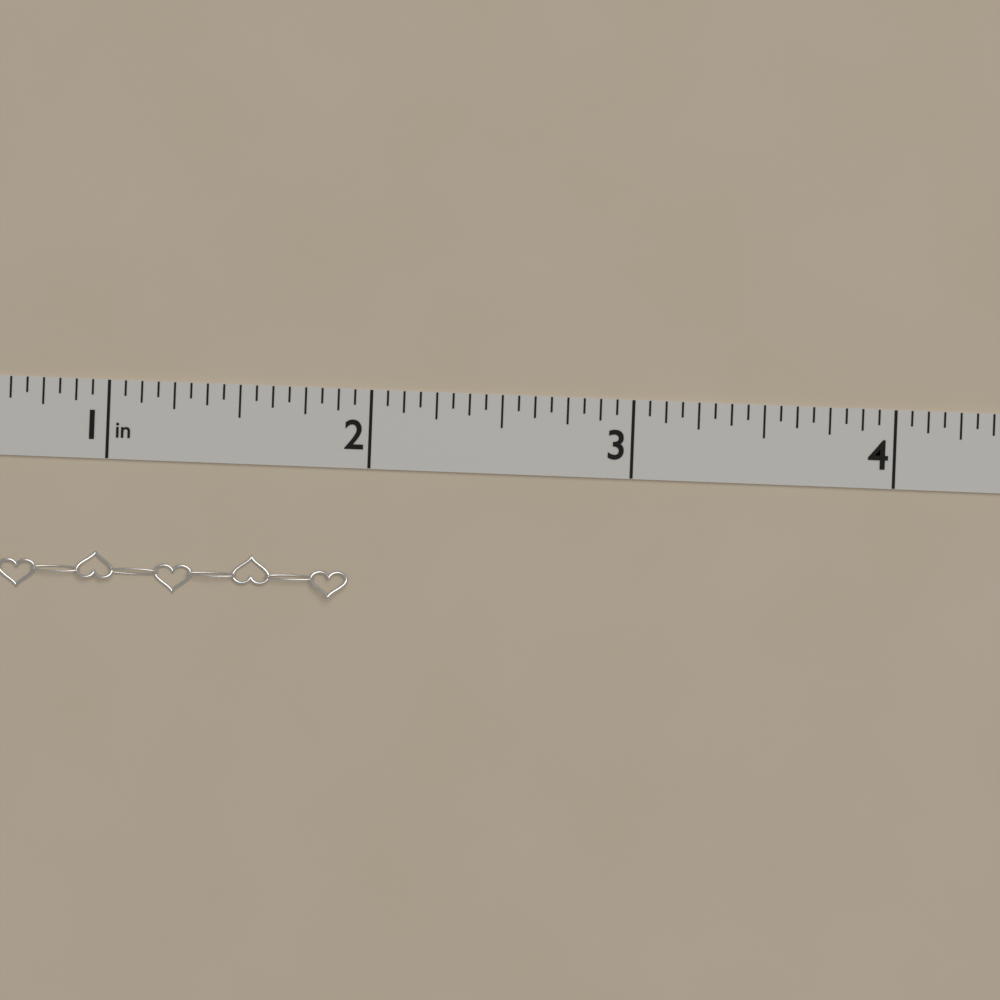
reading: 1.9375 in
